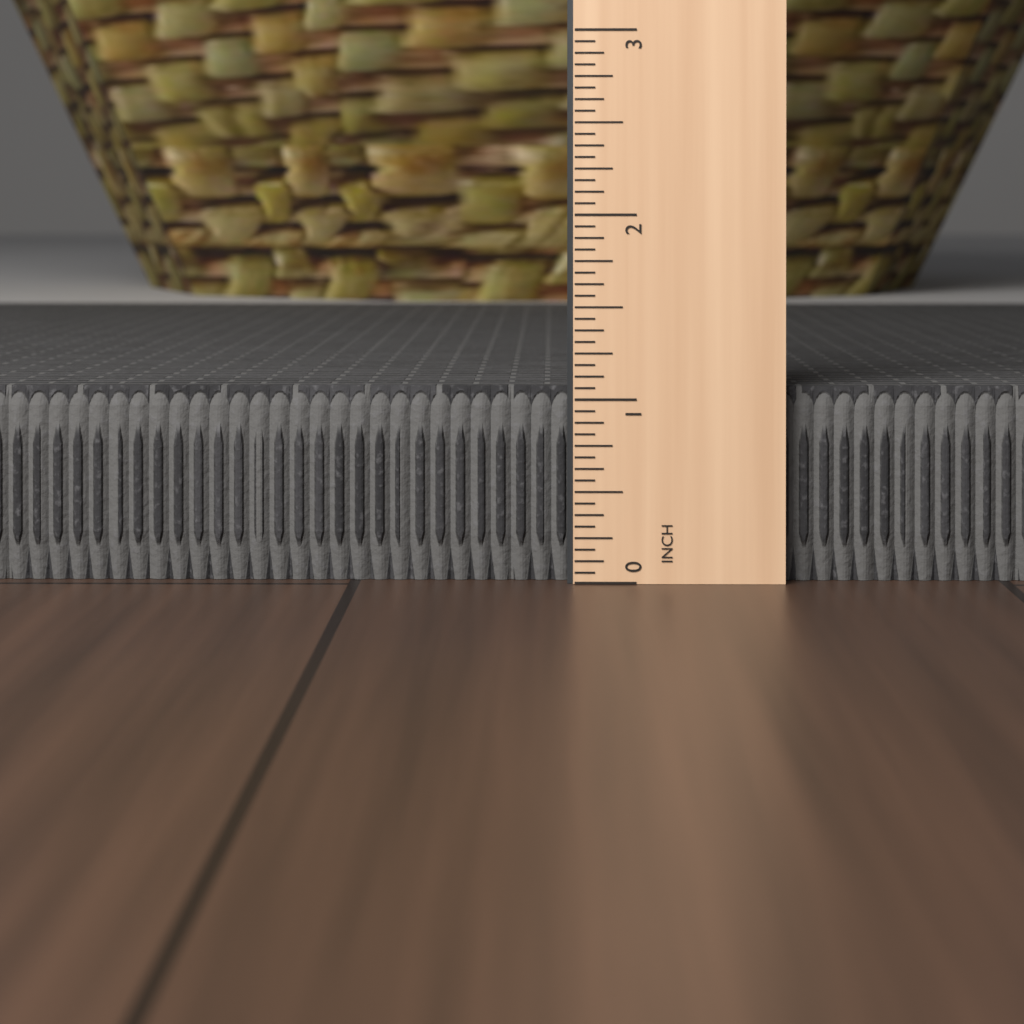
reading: 1.0625 in
